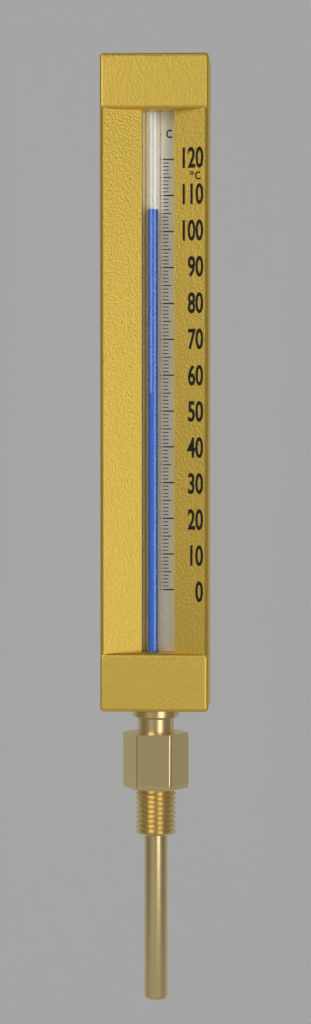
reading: 106 °C
